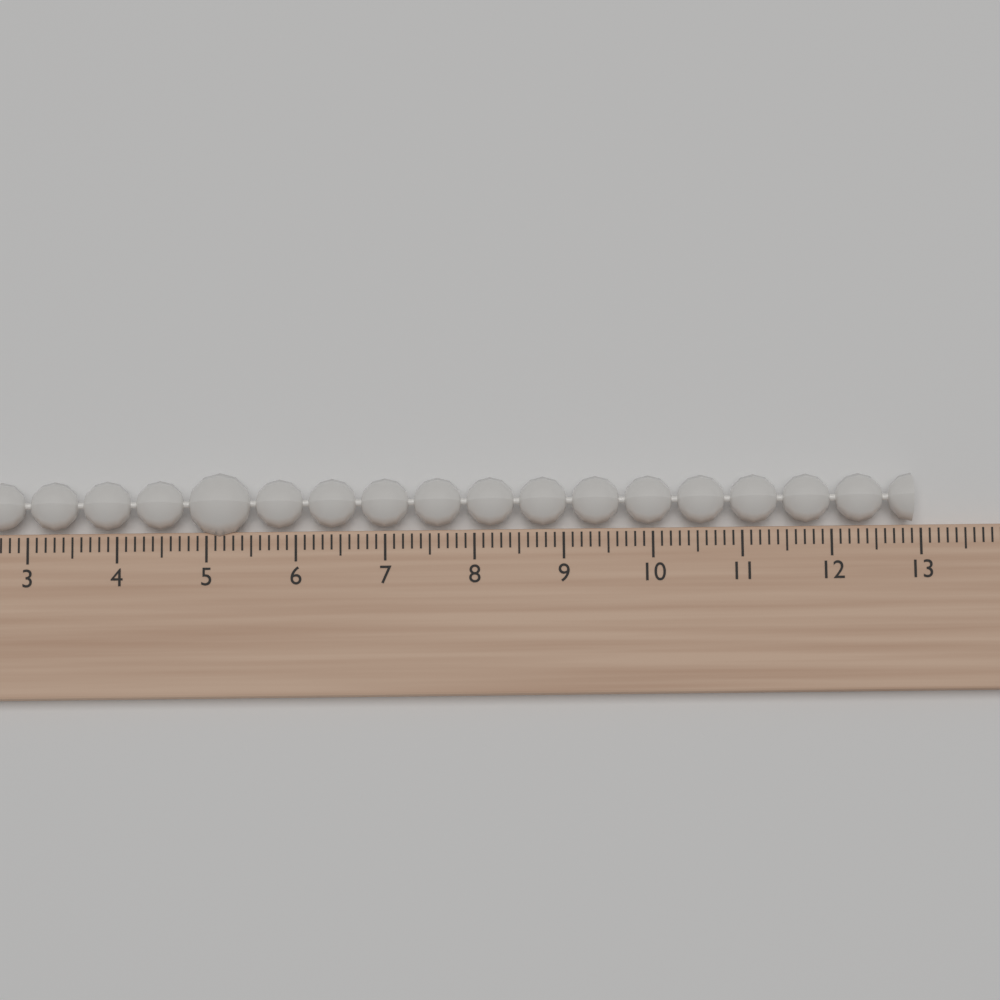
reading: 12.9 (no unit)
